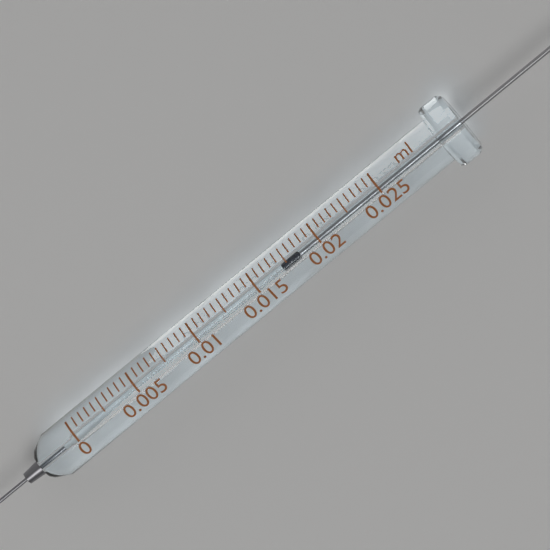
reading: 0.0170 ml
